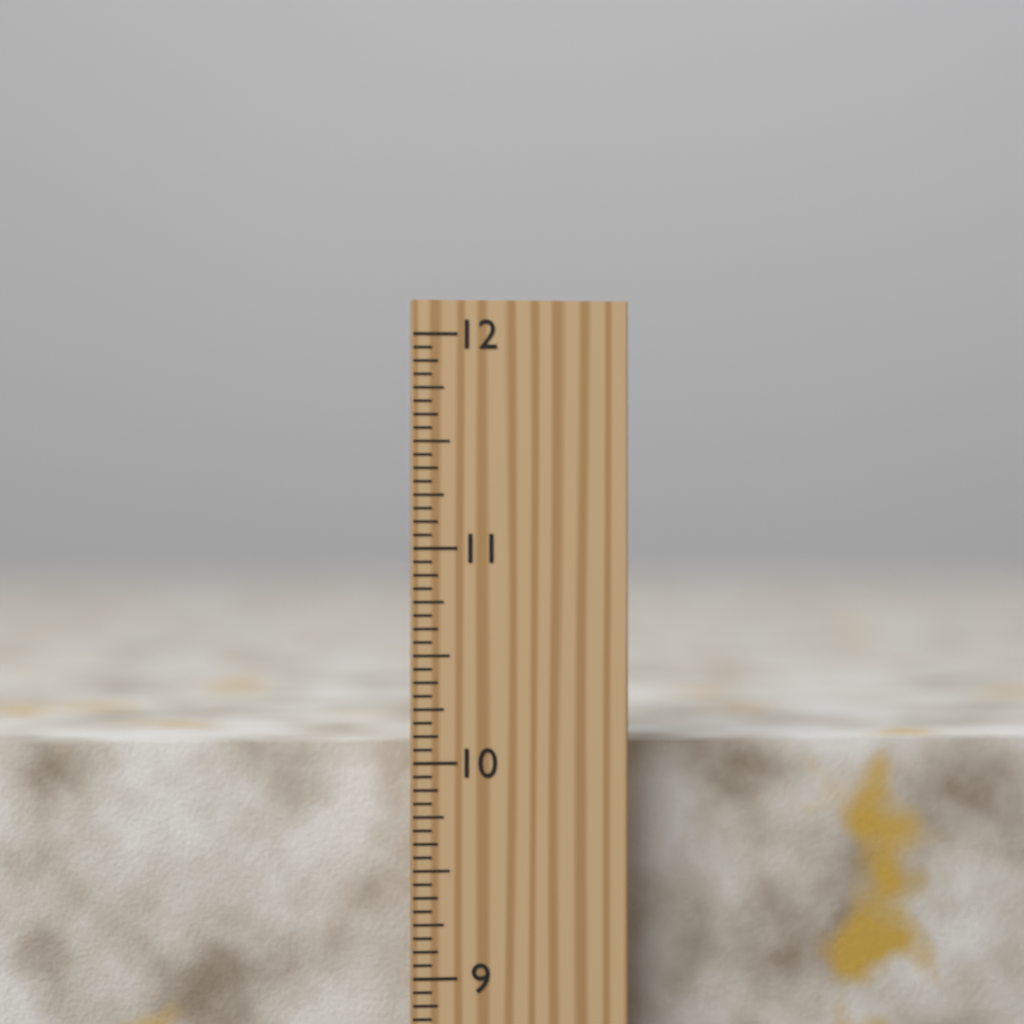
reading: 10.0625 inch
